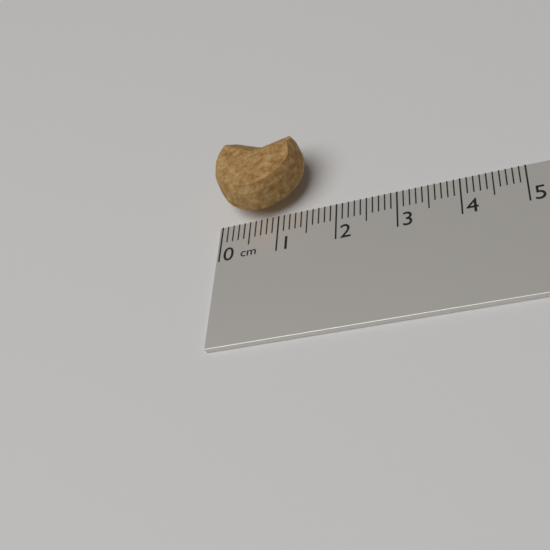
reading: 1.5 cm
